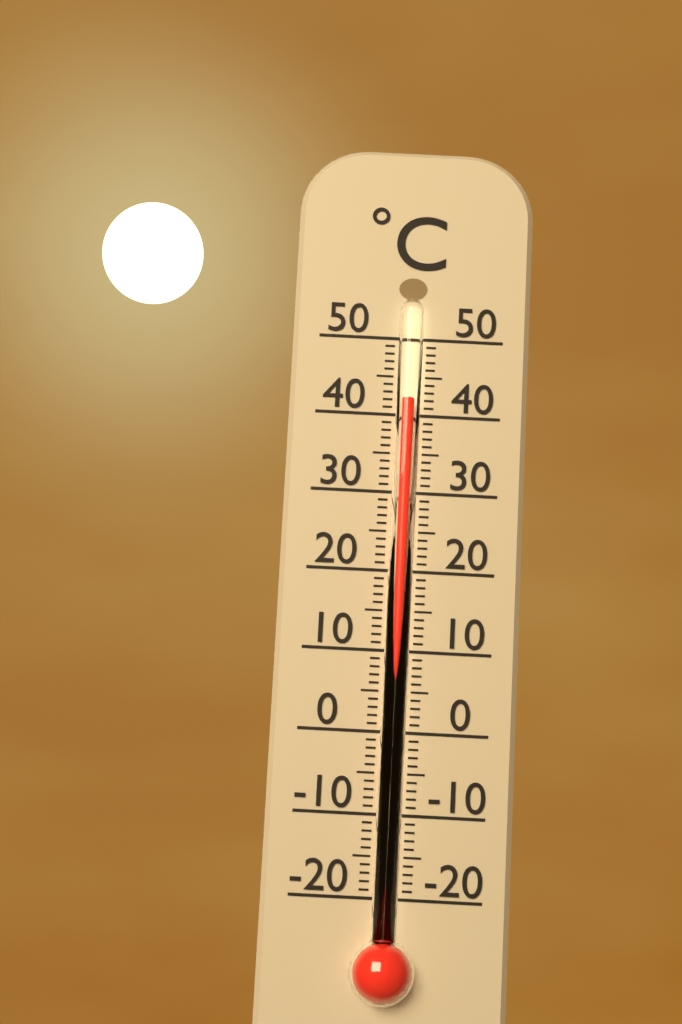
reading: 42 °C
